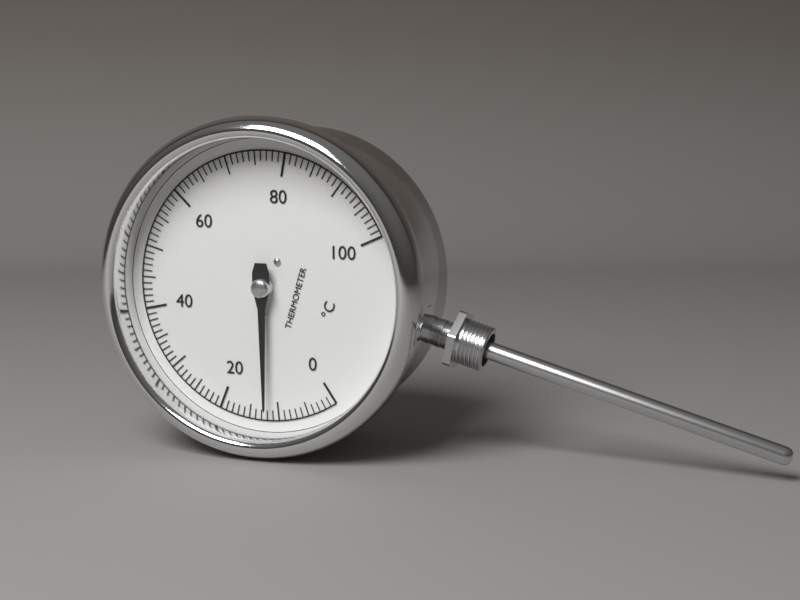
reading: 12 °C
